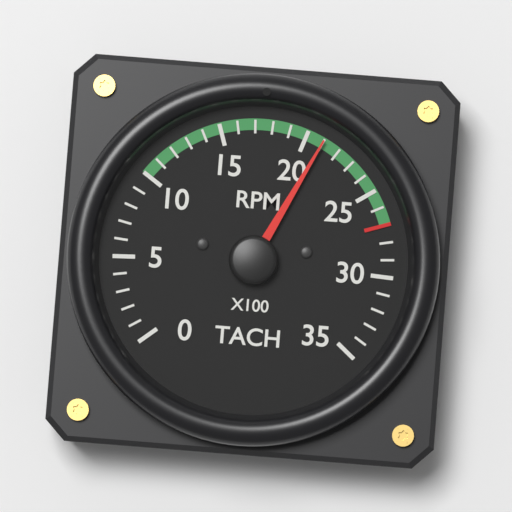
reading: 2100 RPM
